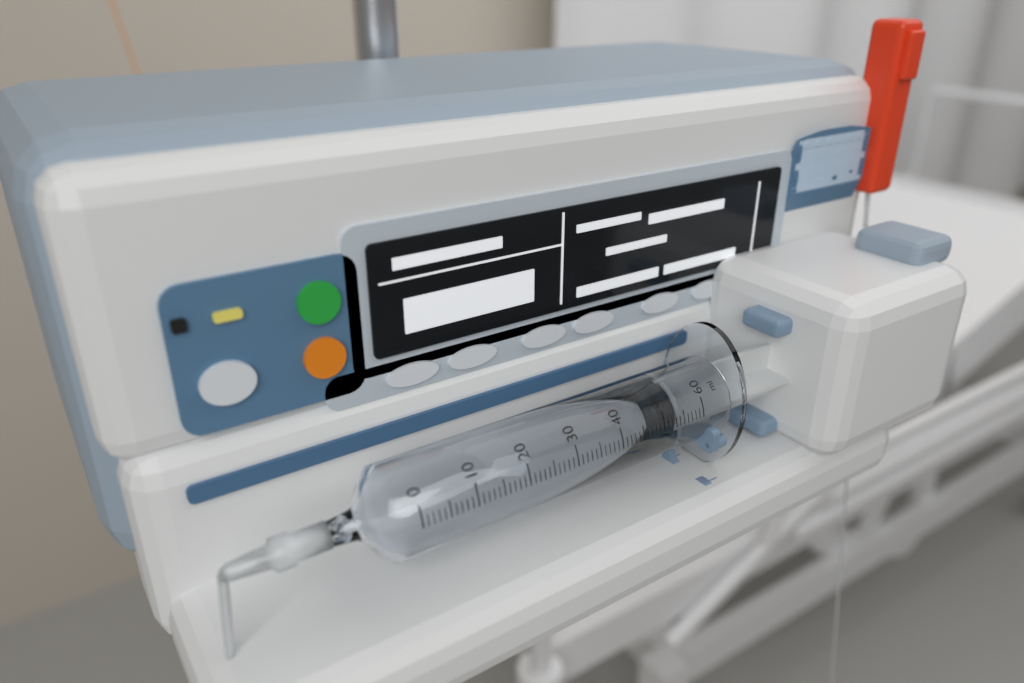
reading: 46 ml
